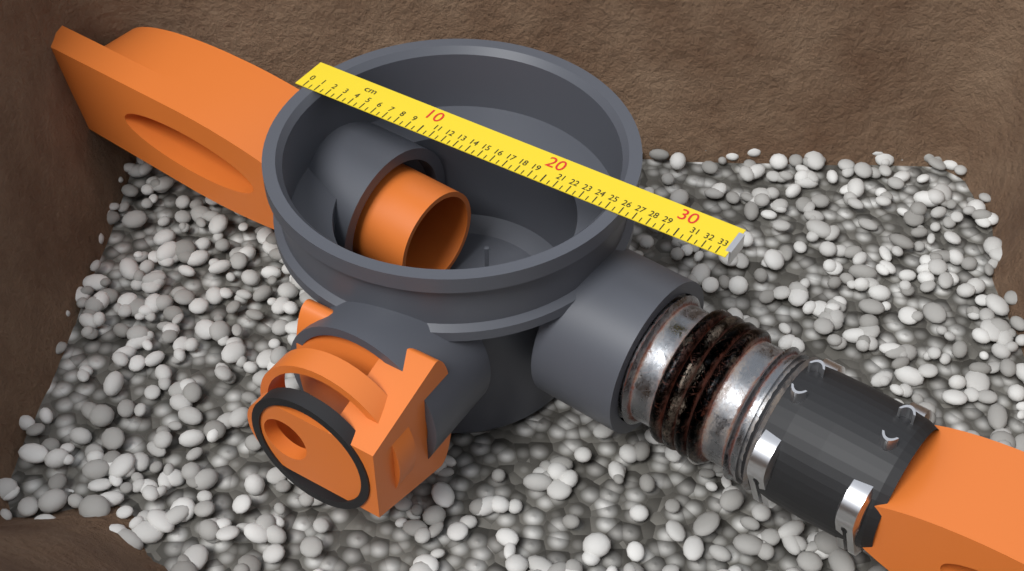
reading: 26.0 cm
